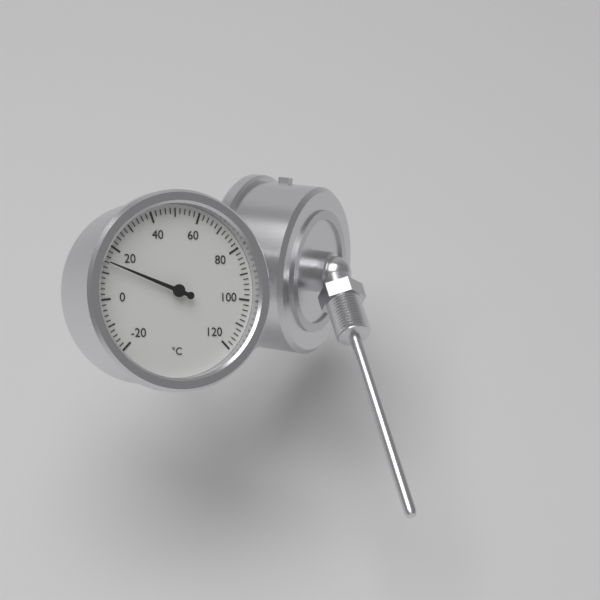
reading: 14 °C
